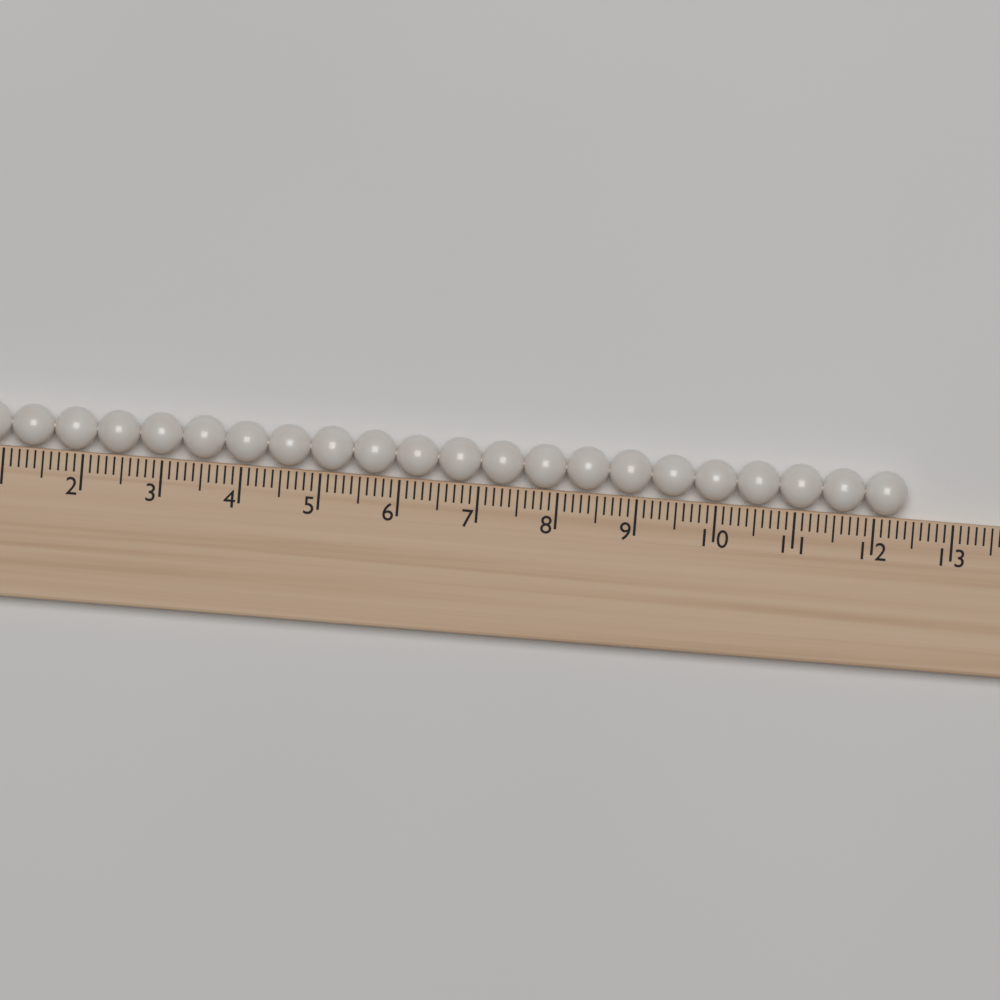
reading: 12.4 (no unit)
